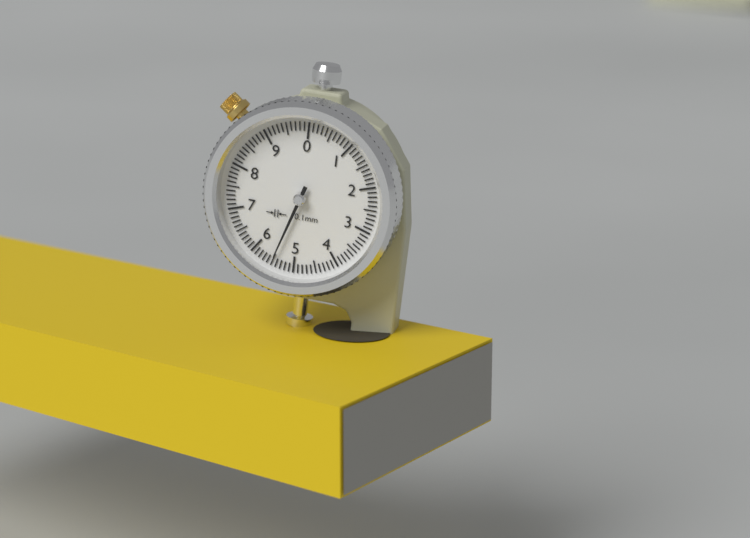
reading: 5.5 mm
